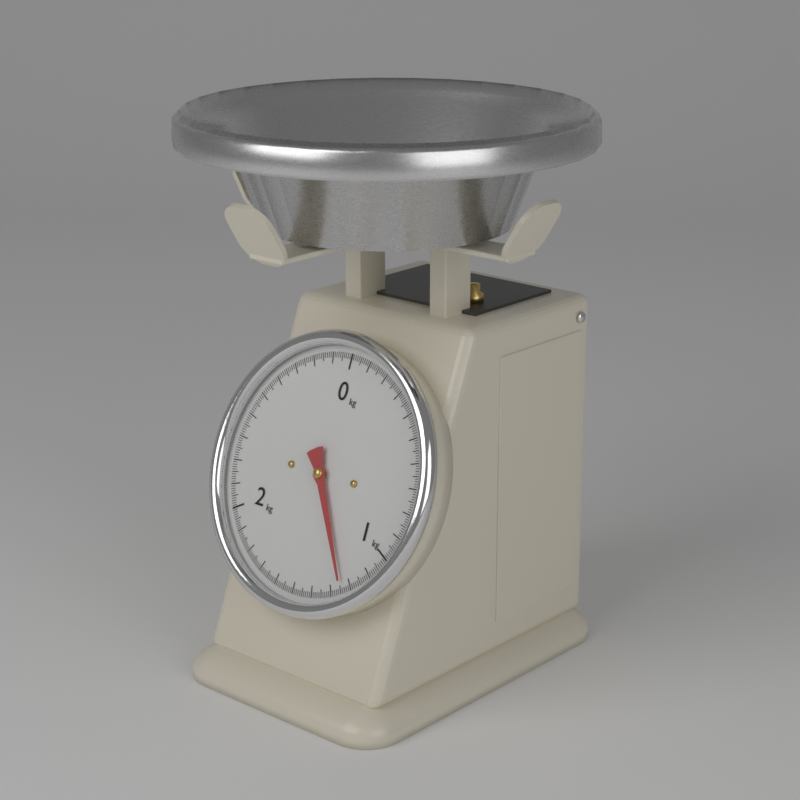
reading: 1.24 kg
